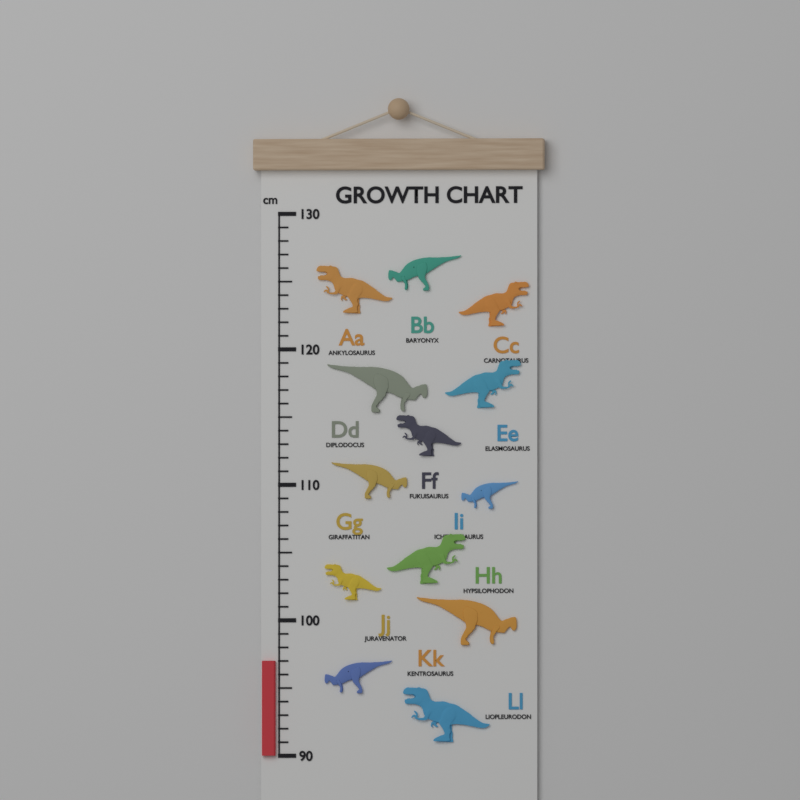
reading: 97 cm
